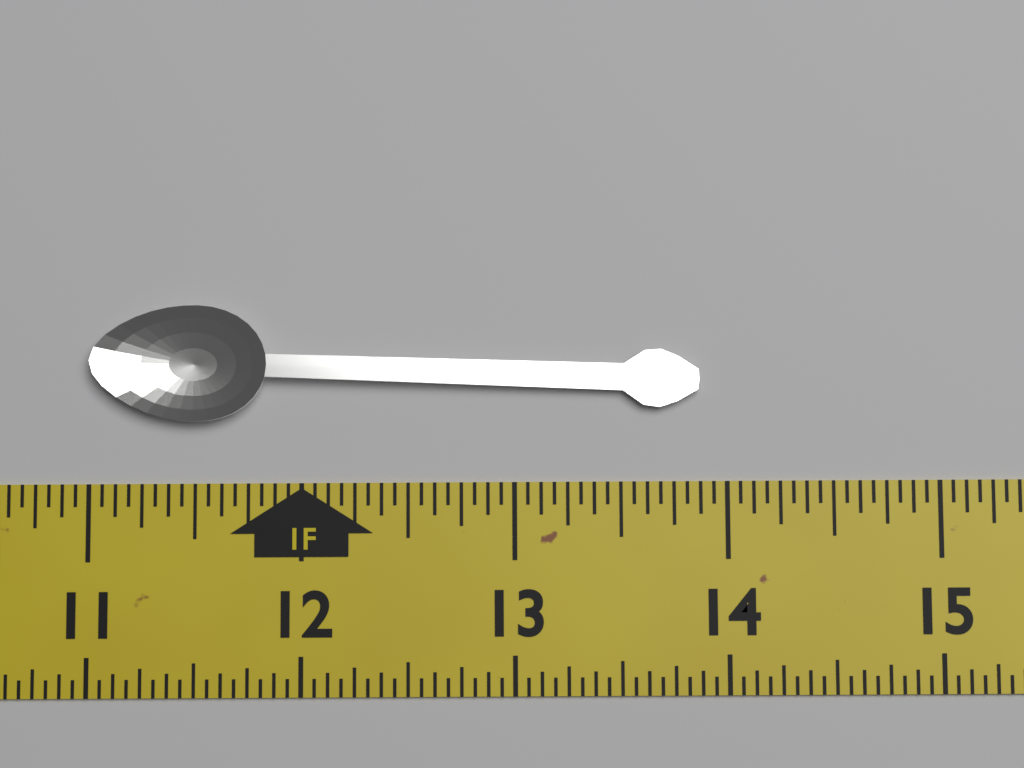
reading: 13.8750 in
